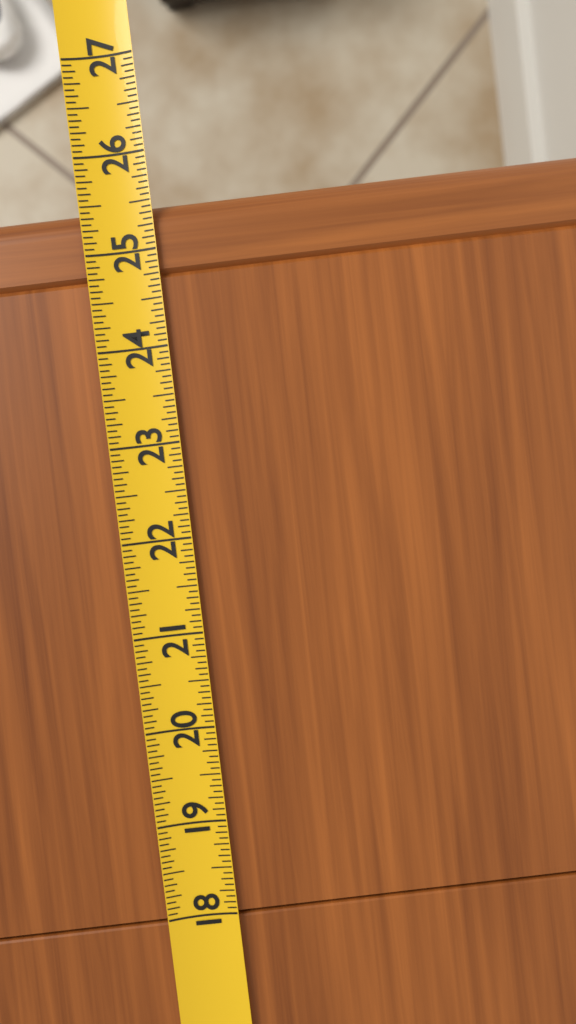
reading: 25.5000 (no unit)
